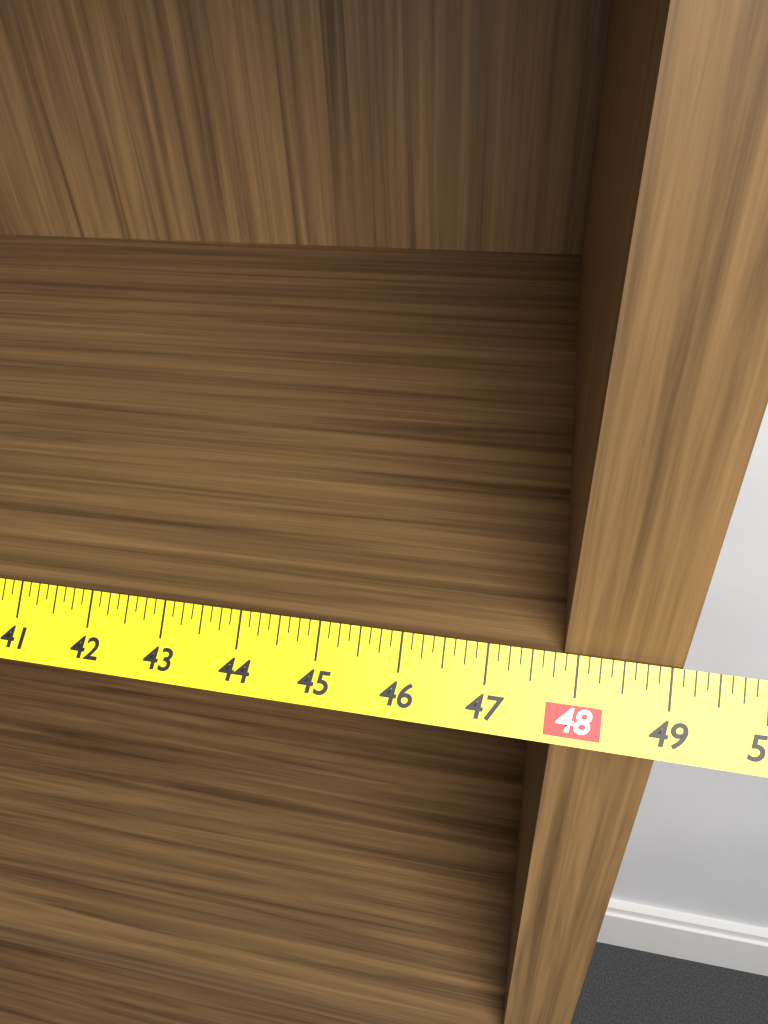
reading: 49.125 in
